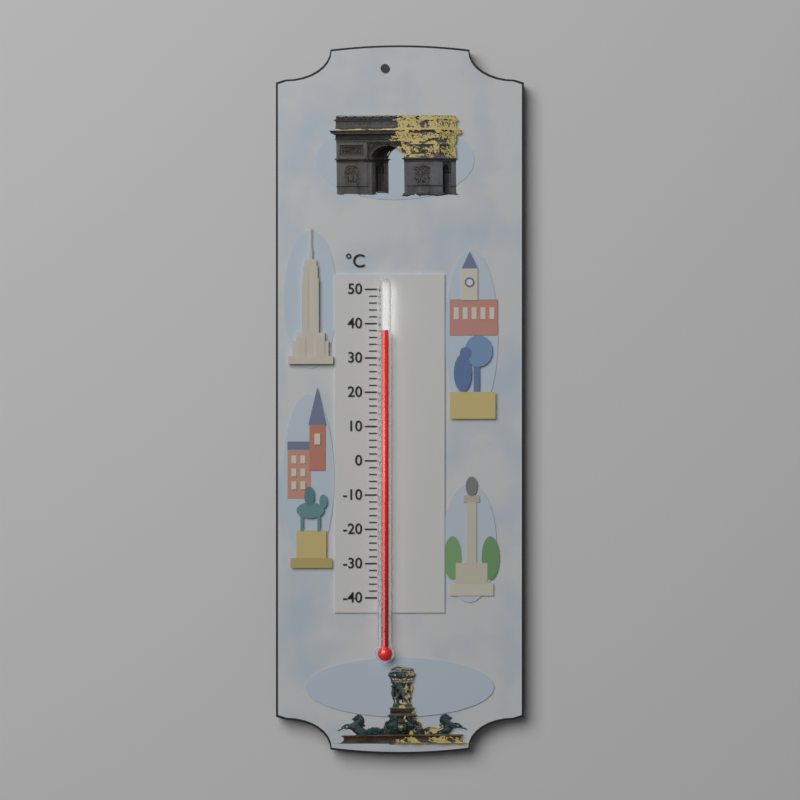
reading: 38 °C
